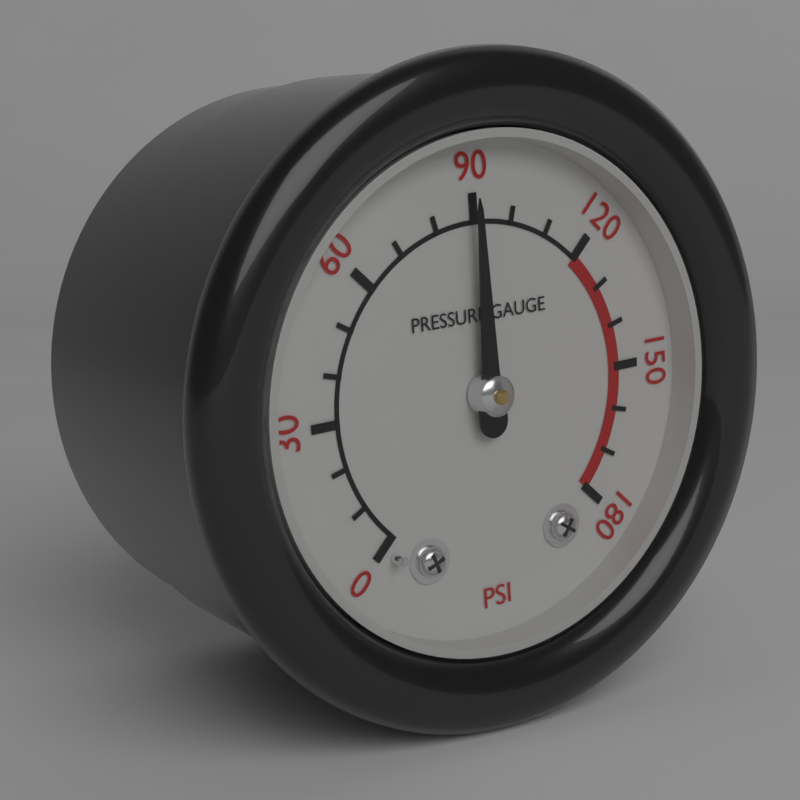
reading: 90 psi
